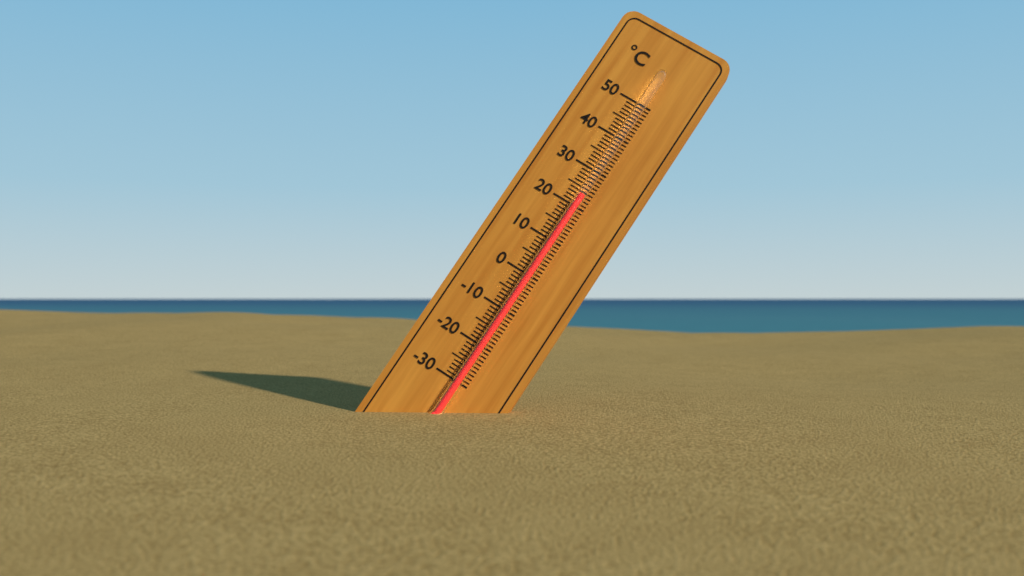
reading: 23 °C
